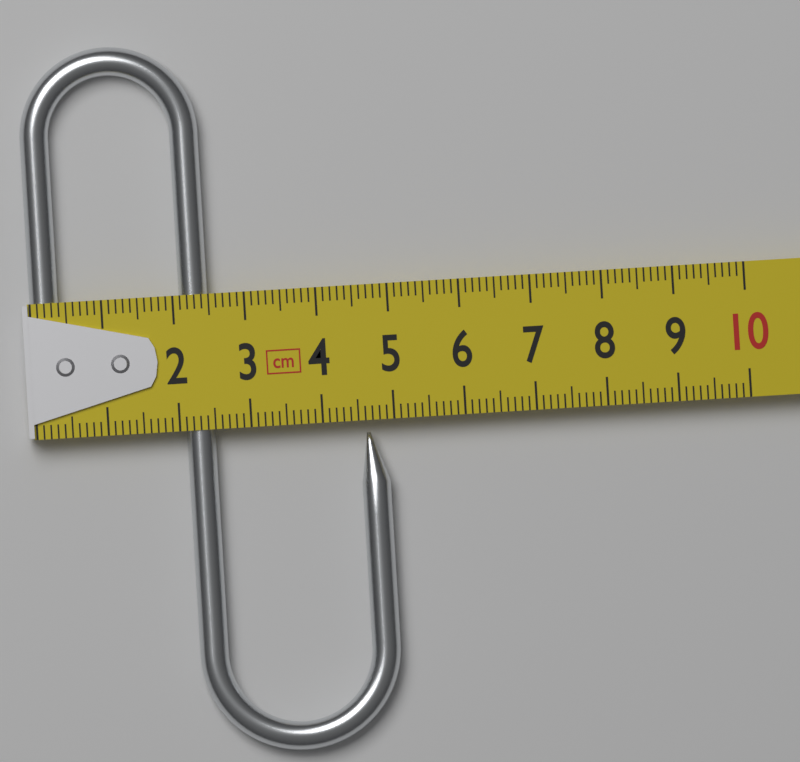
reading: 4.9 cm
